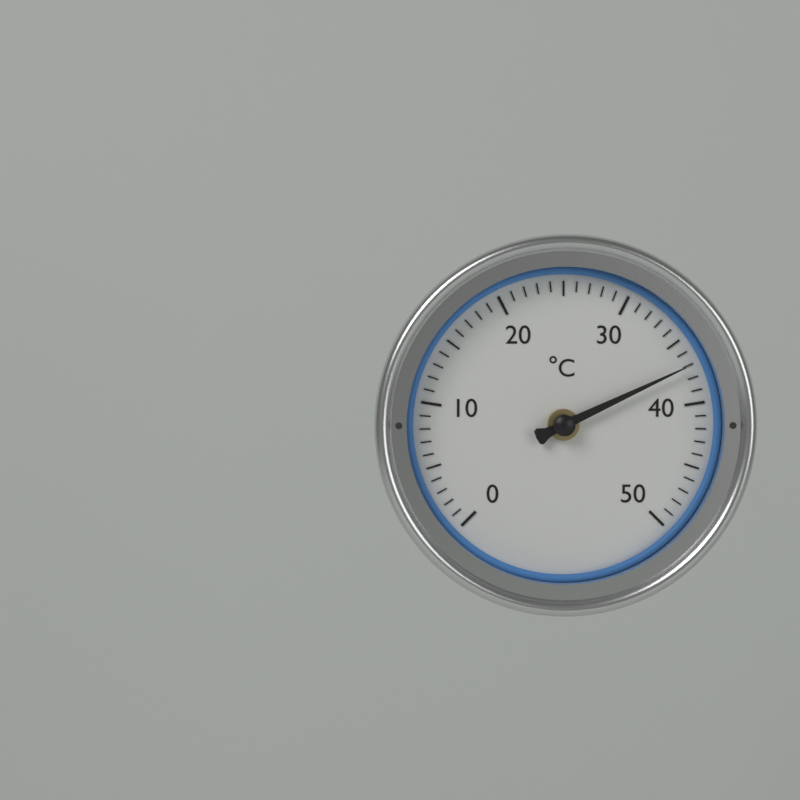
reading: 37 °C
